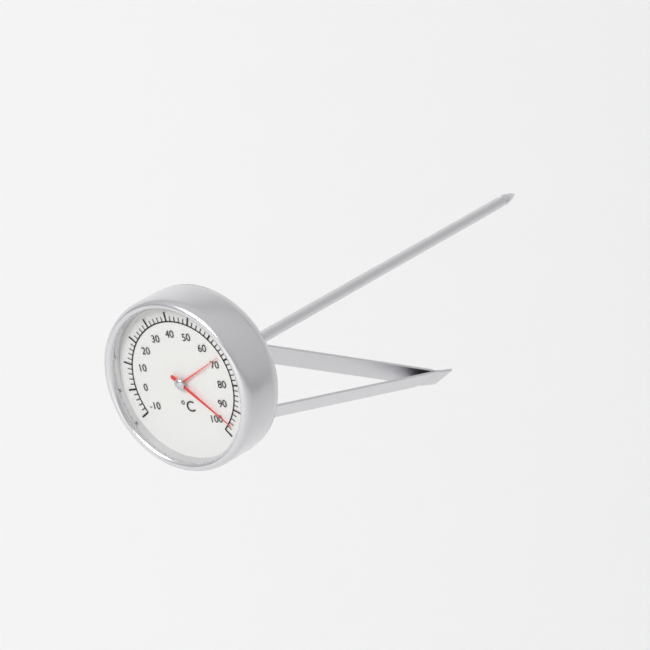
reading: 96 °C
